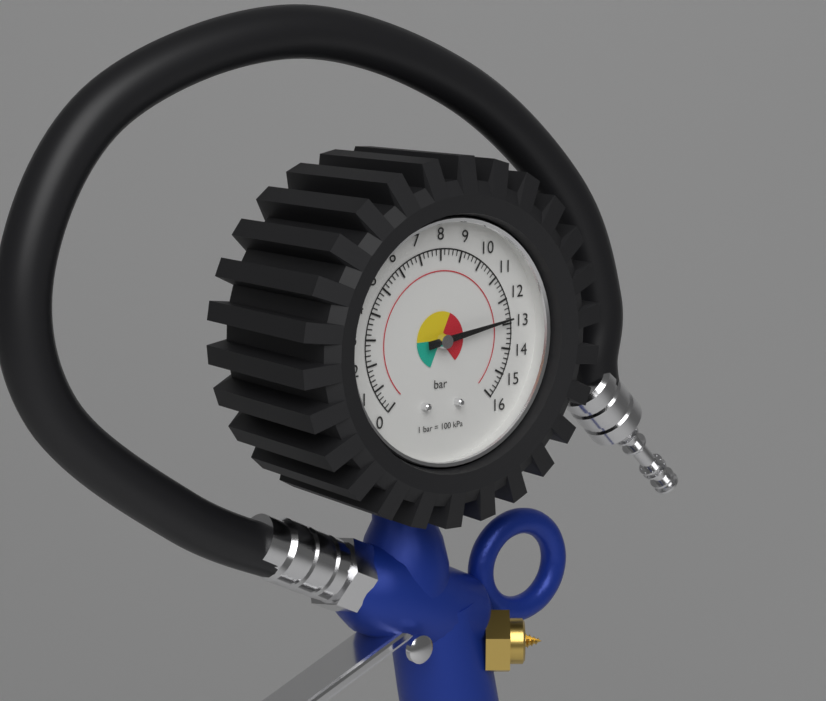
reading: 12.8 bar
